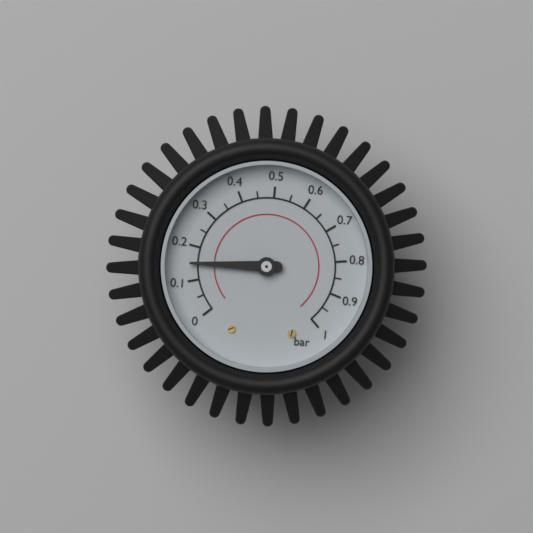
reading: 0.15 bar
